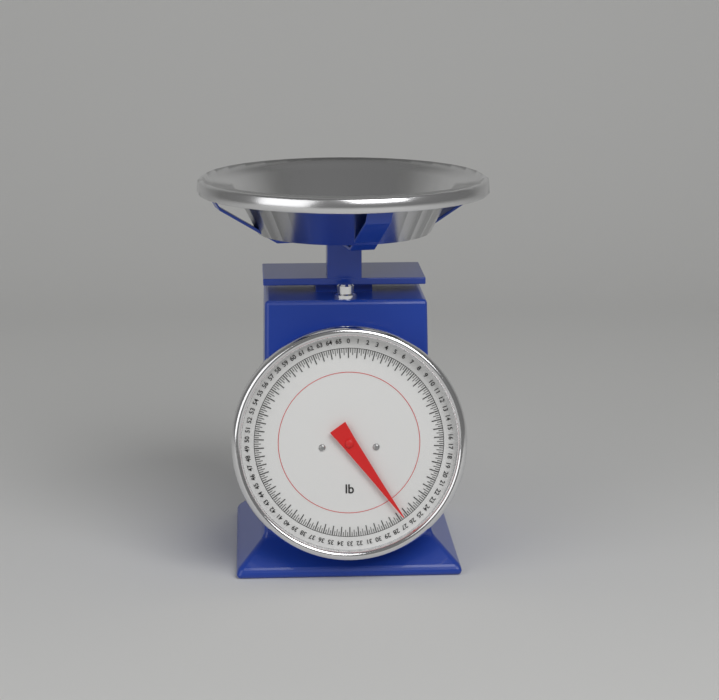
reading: 26.50 lb
